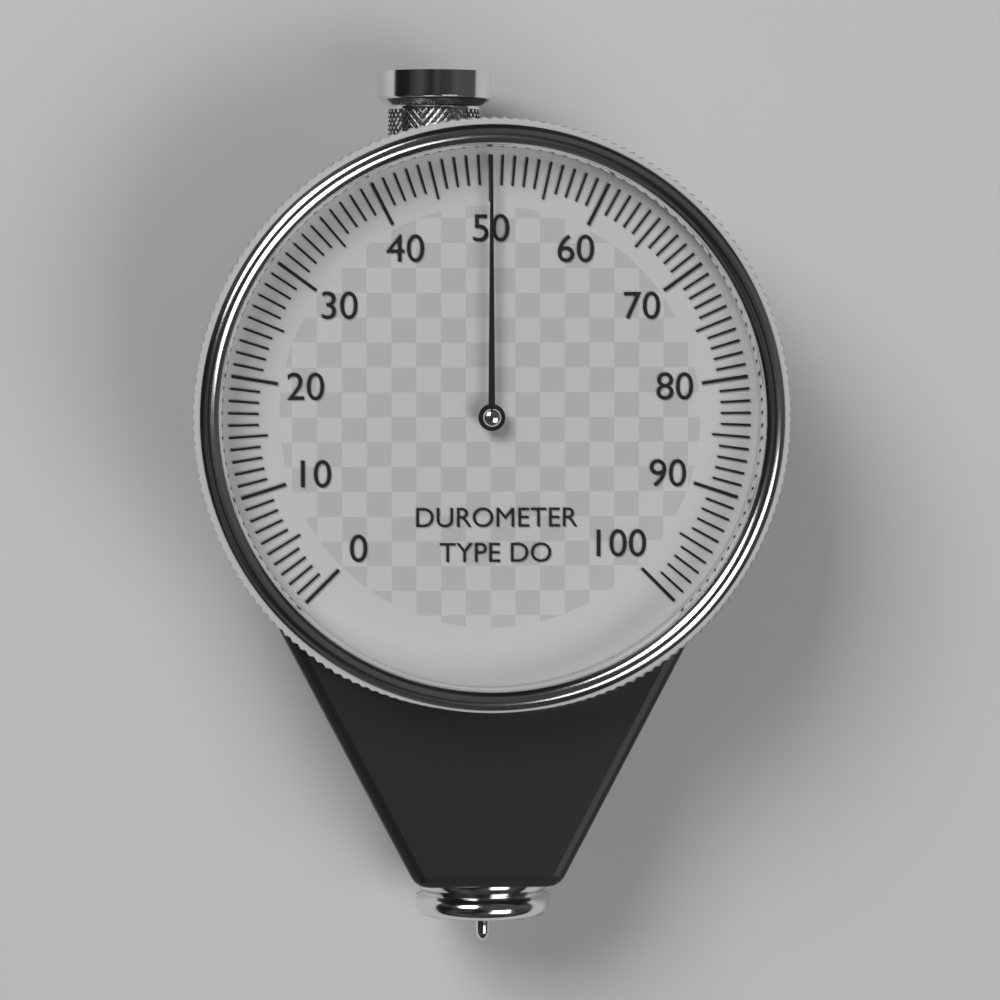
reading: 50 (no unit)
